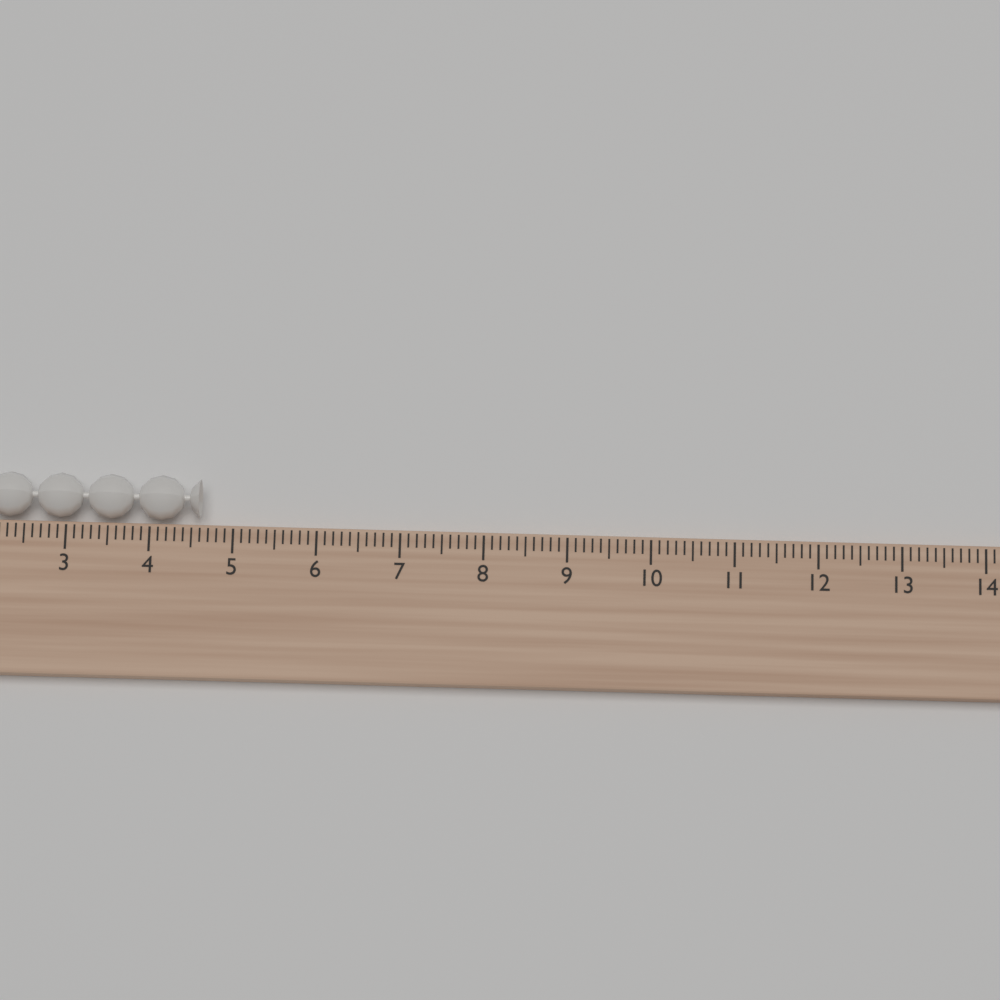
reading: 4.6 (no unit)
